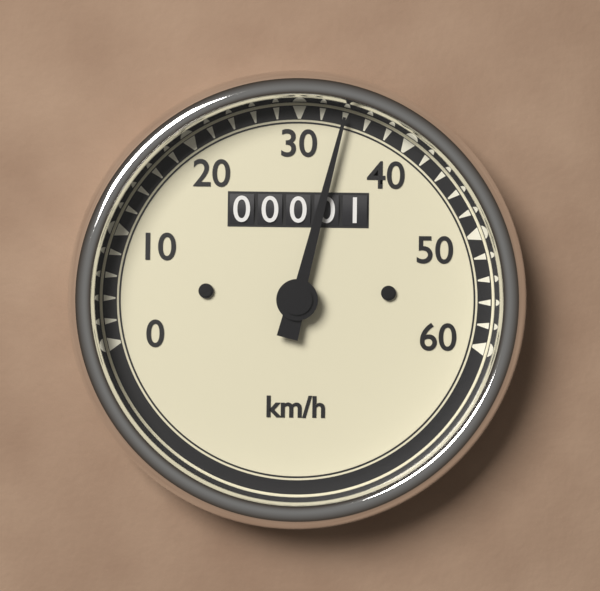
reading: 34 km/h
